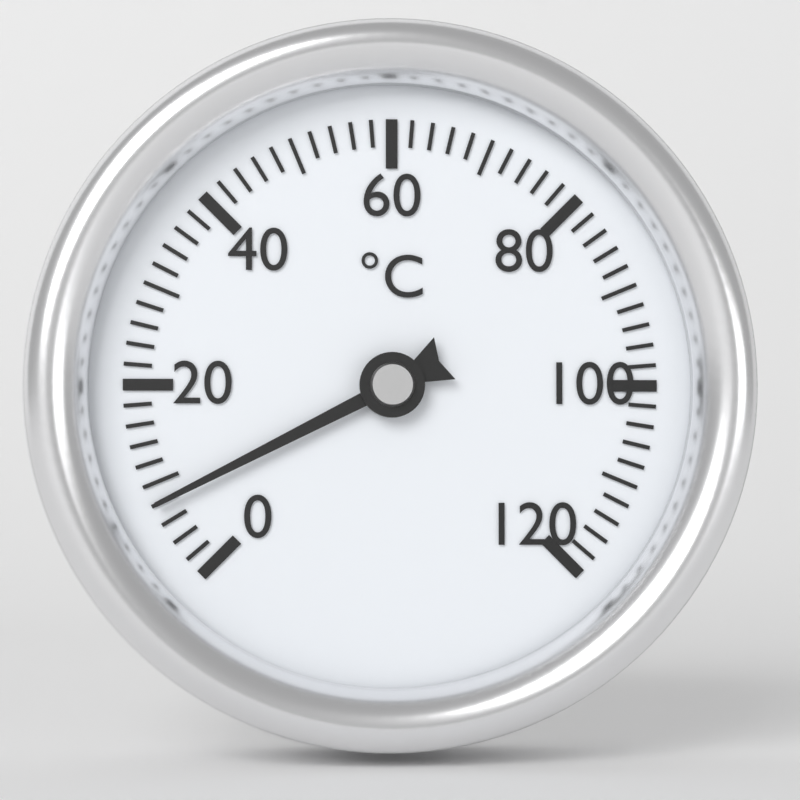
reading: 8 °C
